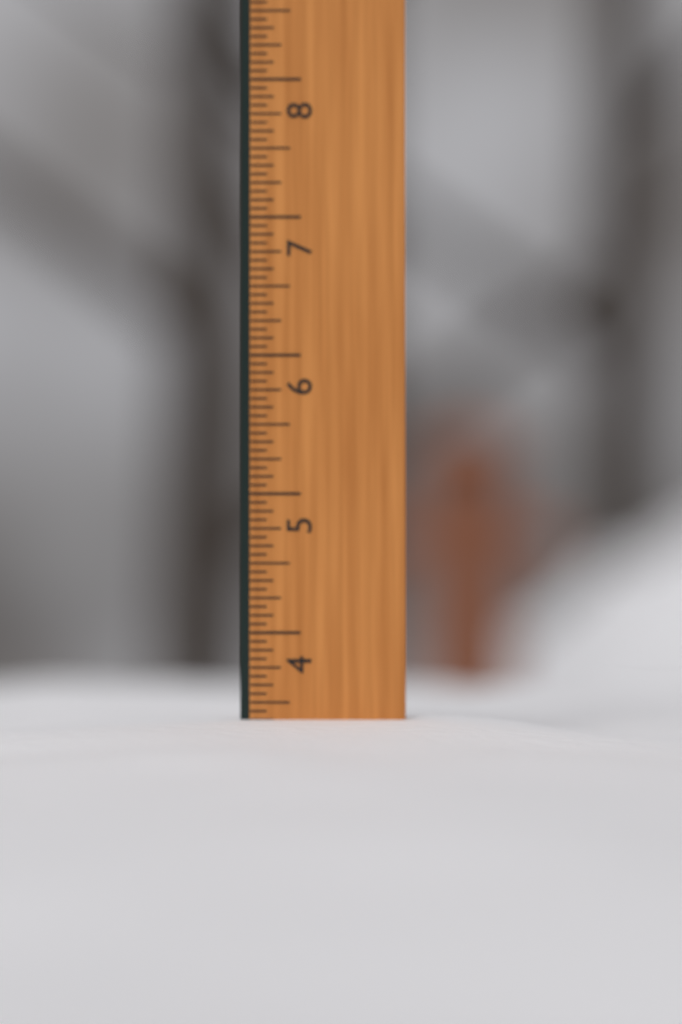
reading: 3.3750 in
